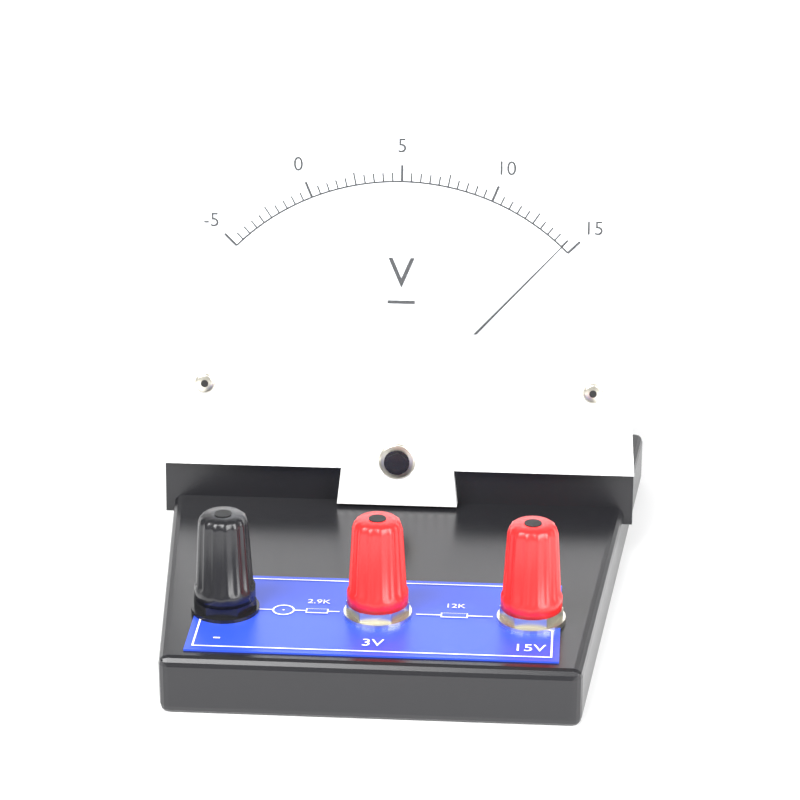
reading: 14.5 V
